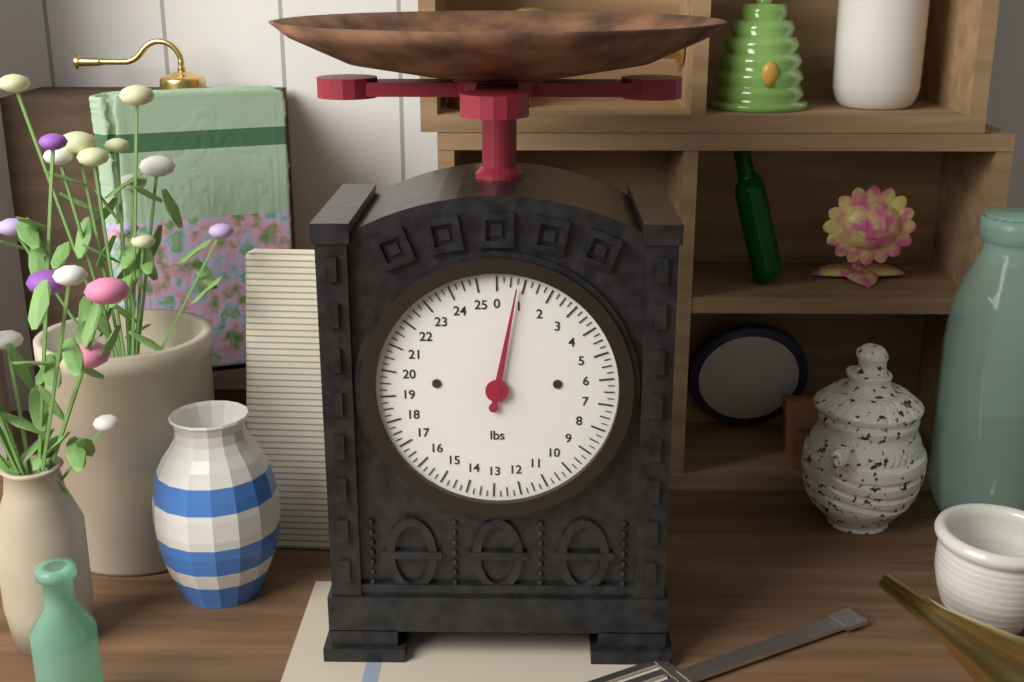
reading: 0.75 lbs
